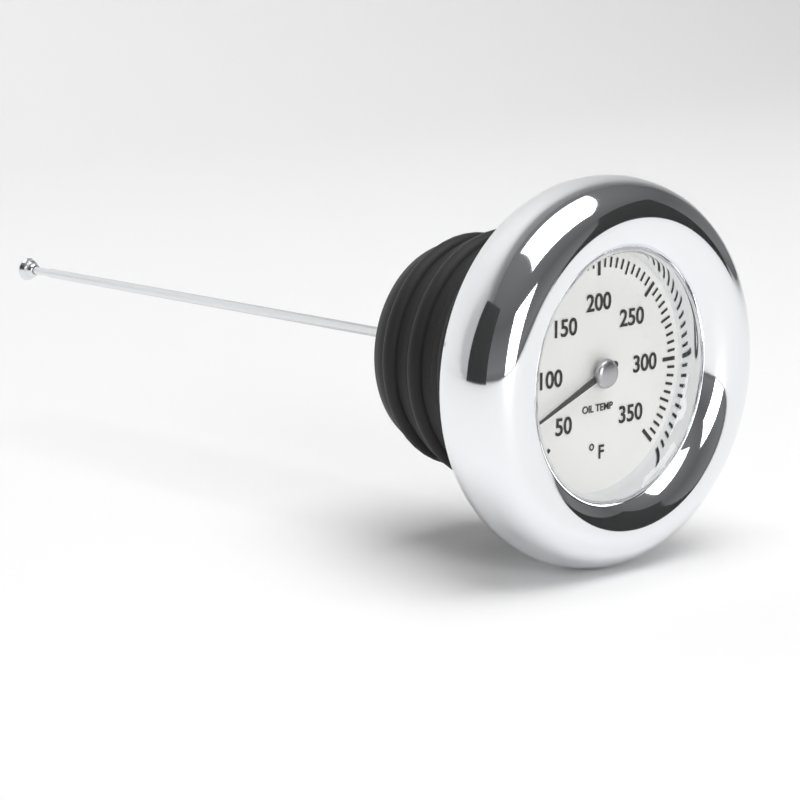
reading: 75 °F
